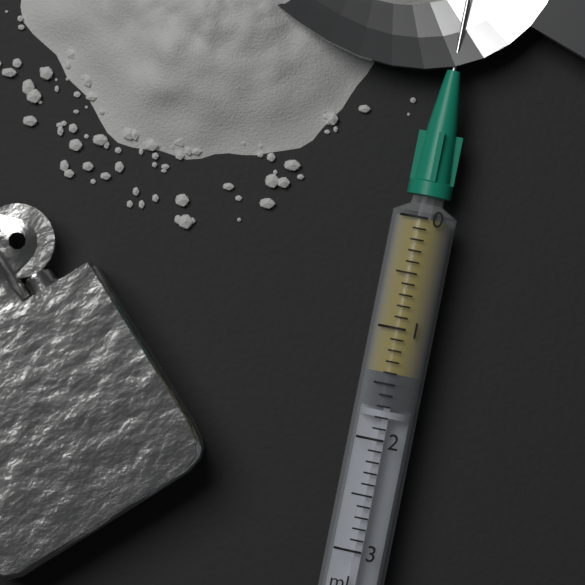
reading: 1.4 ml
